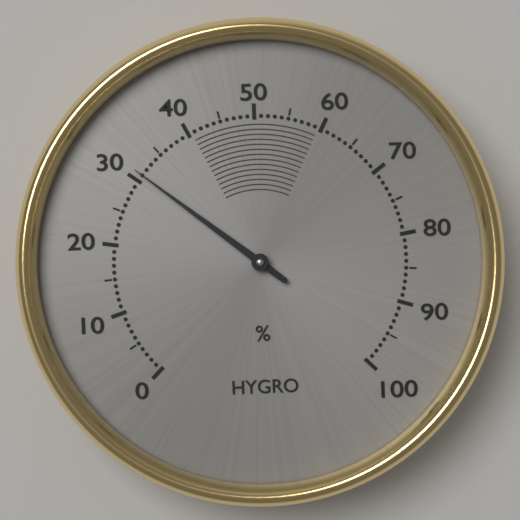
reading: 31 %
